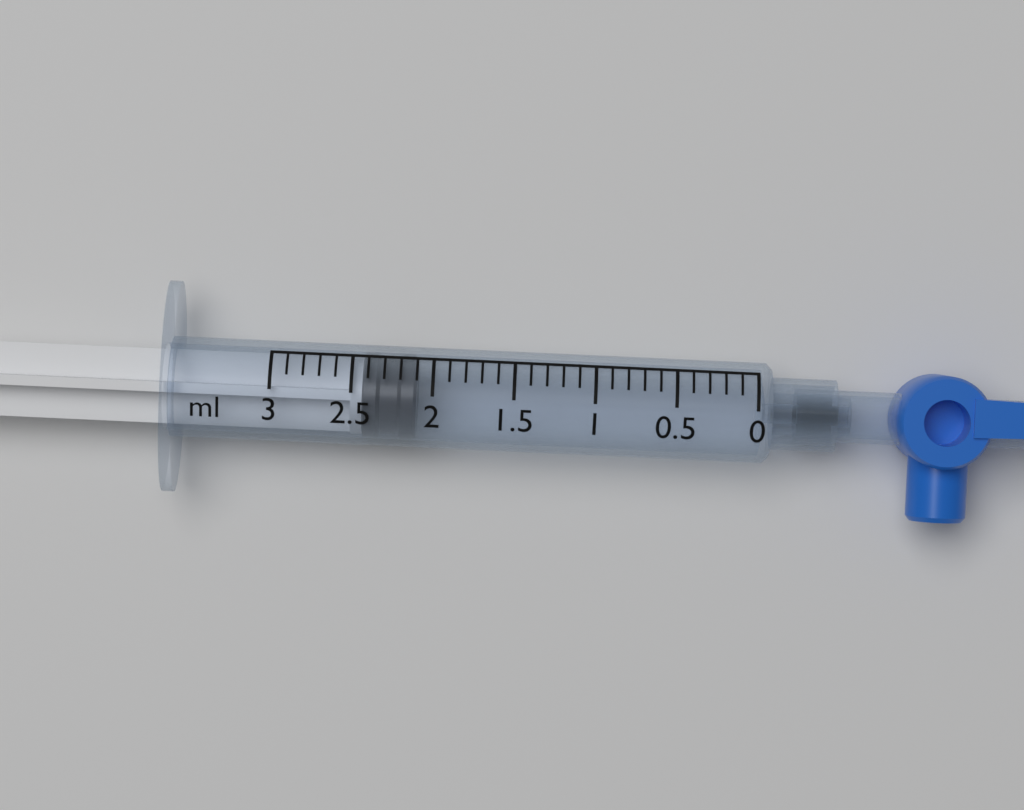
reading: 2.1 ml
